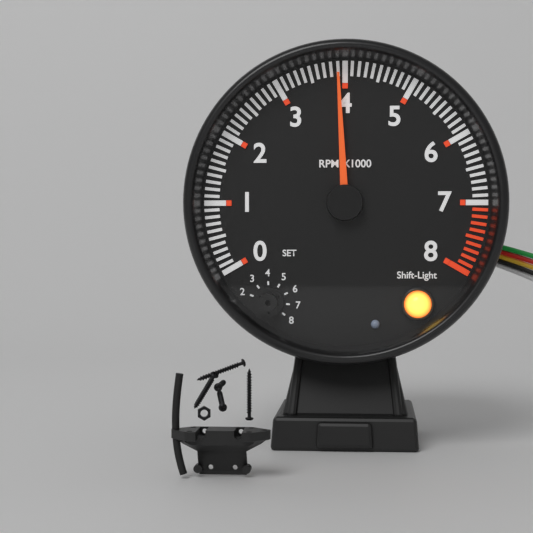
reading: 3900 RPM
